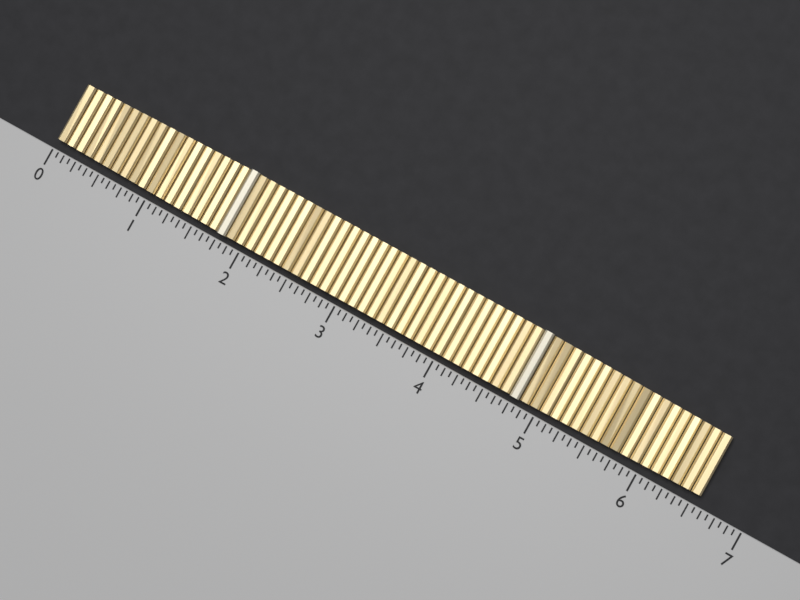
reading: 6.5625 (no unit)
